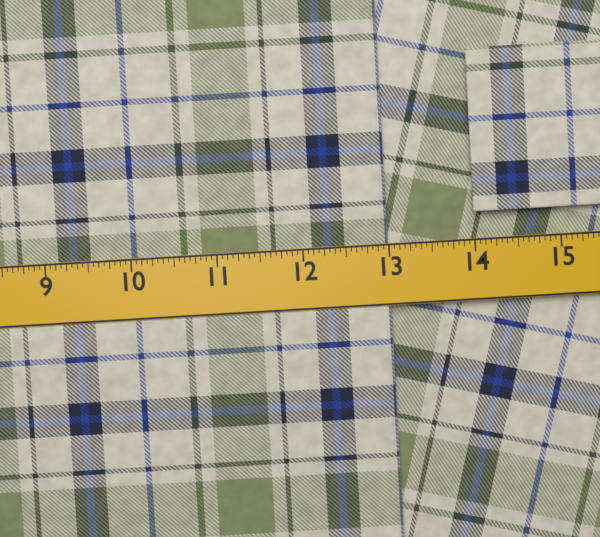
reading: 13.0000 in
